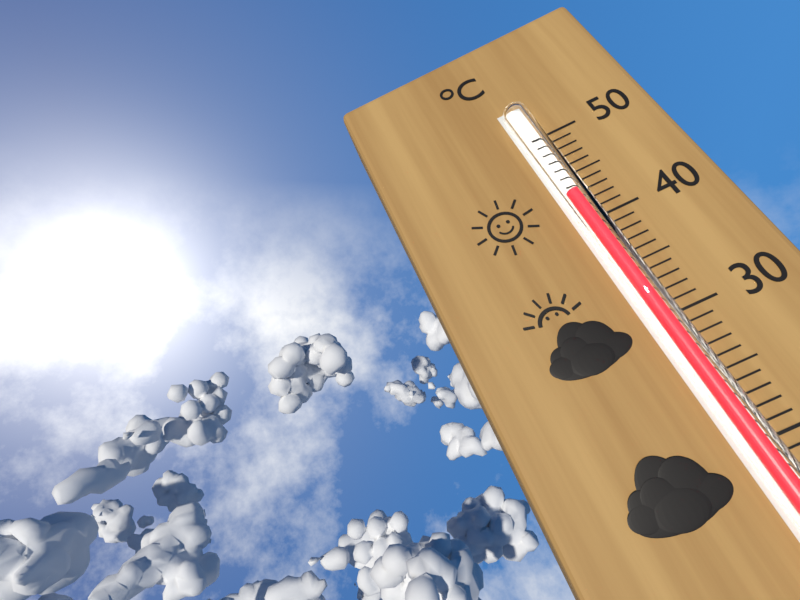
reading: 43 °C
